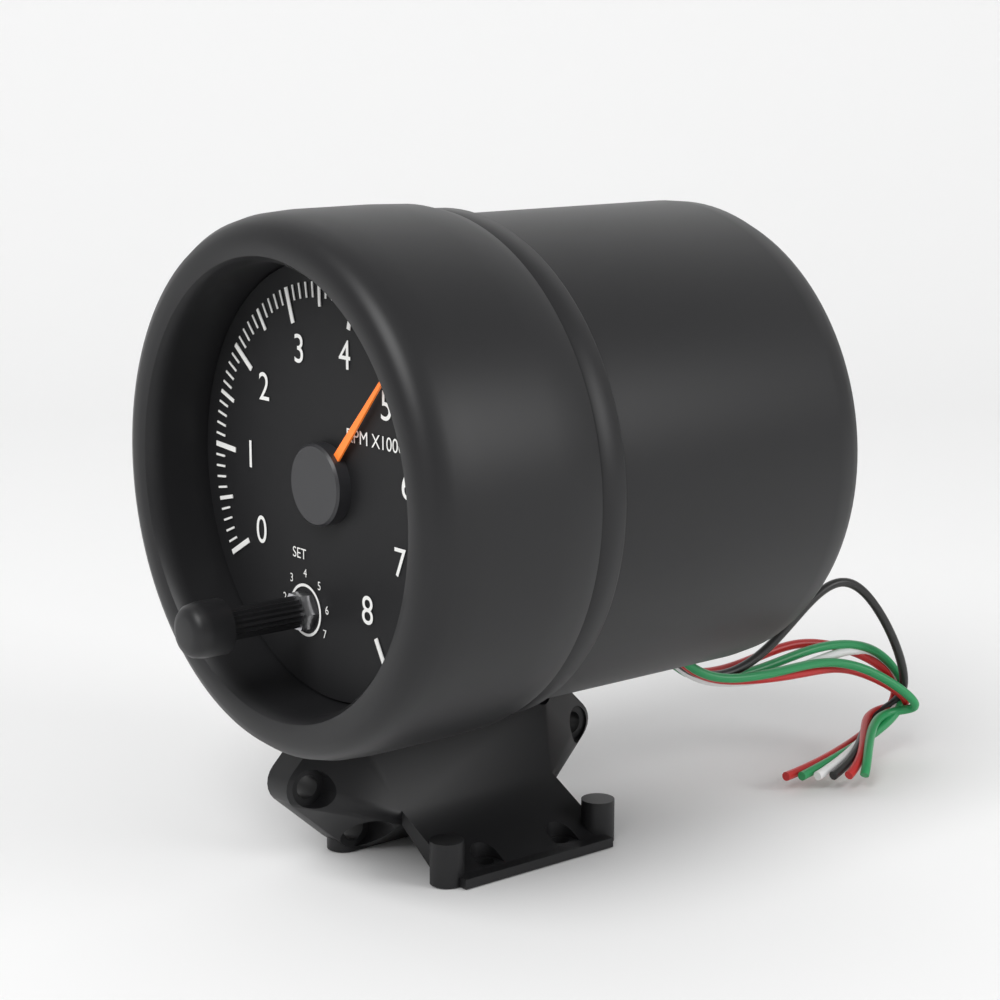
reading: 4.8 RPM x1000
